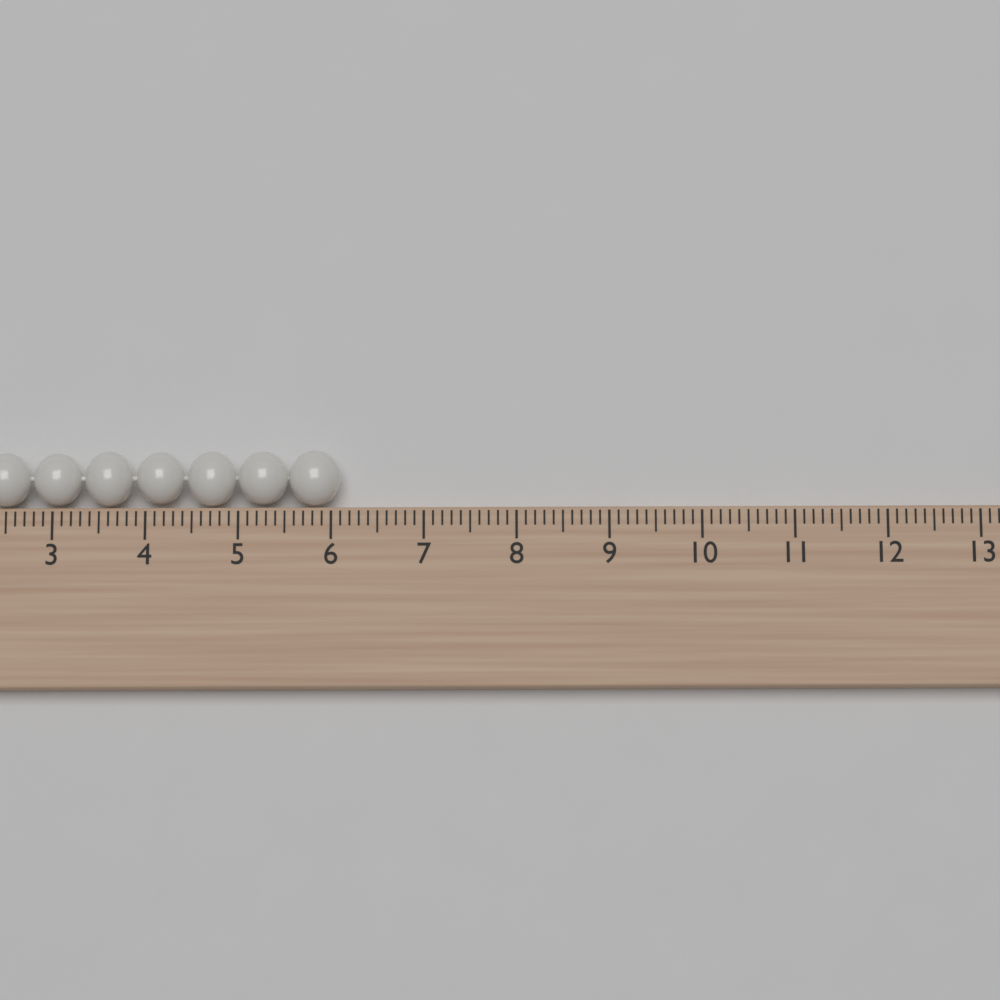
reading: 6.1 cm
